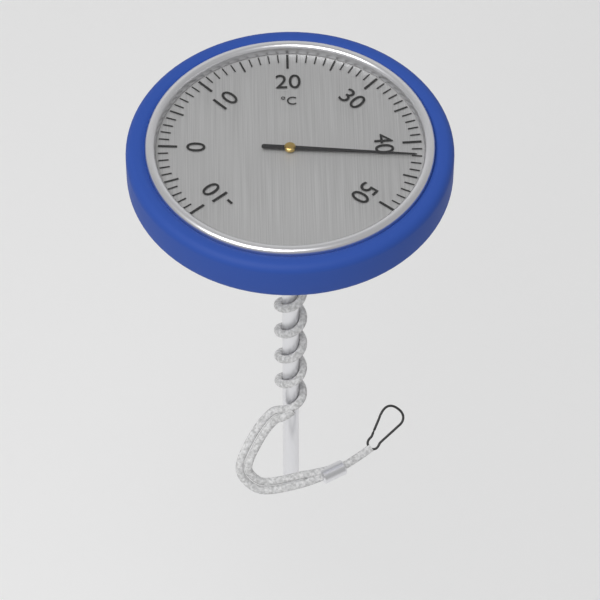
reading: 42 °C
